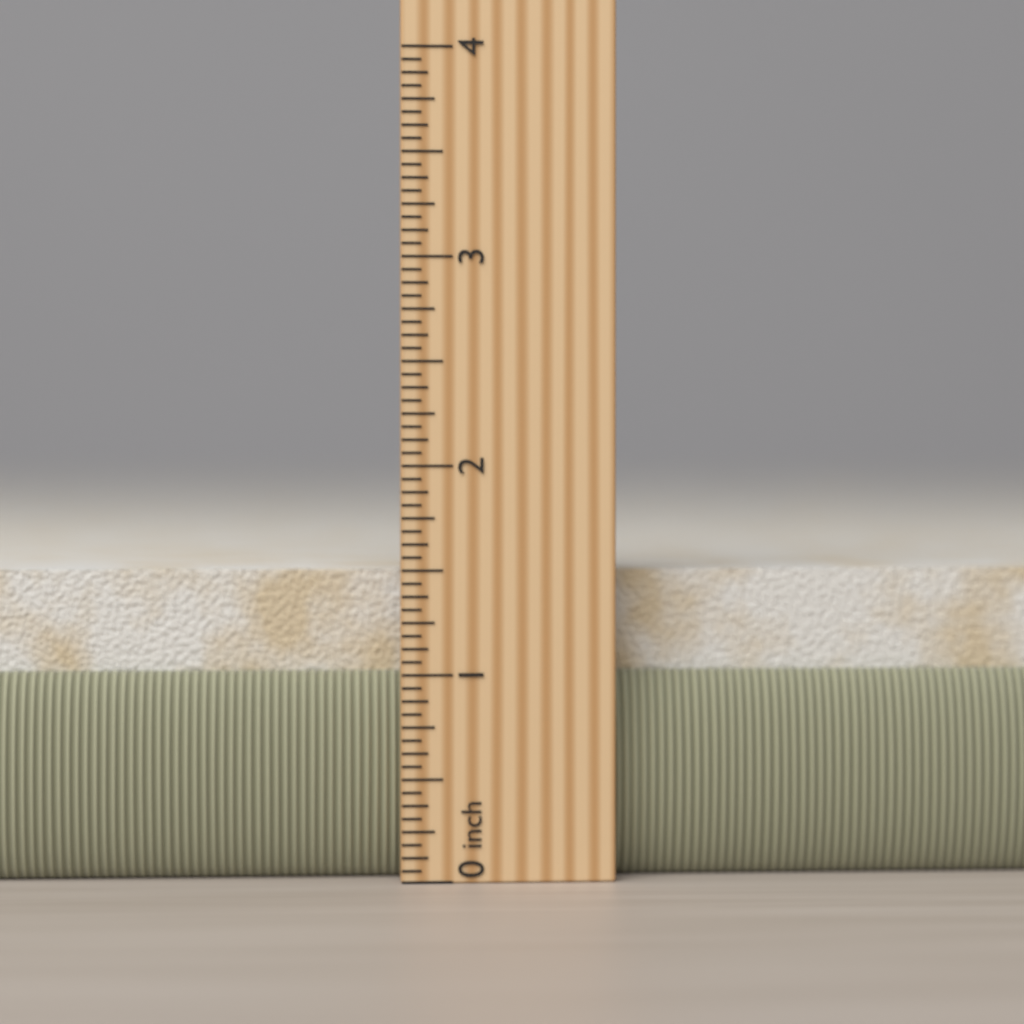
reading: 1.6250 in
